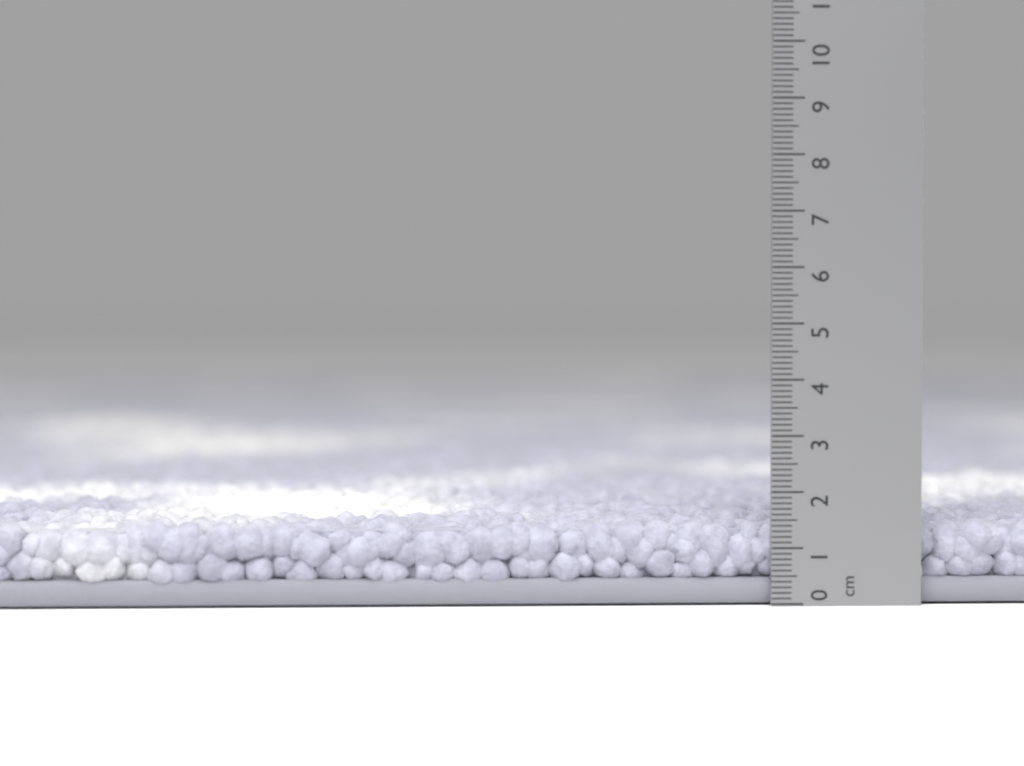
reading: 1.5 cm
